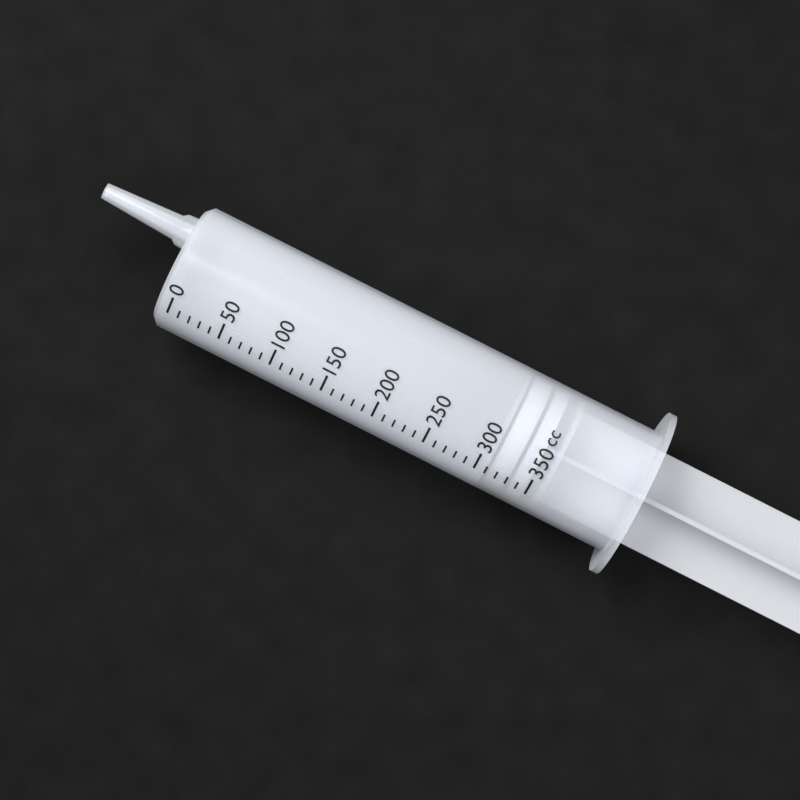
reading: 310 cc
